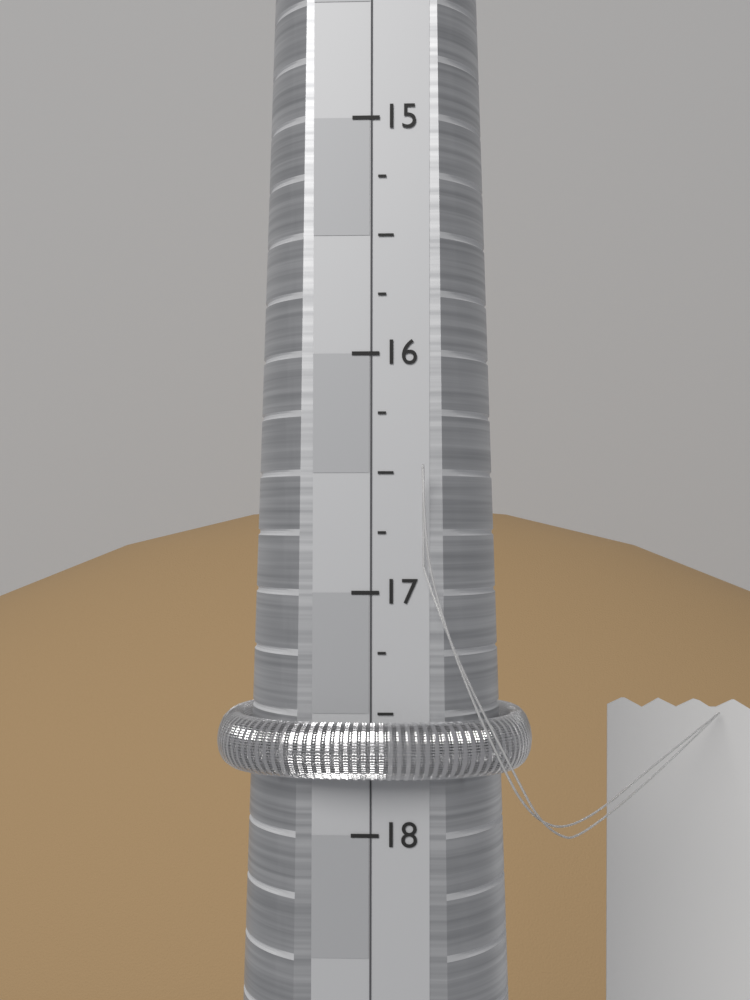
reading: 17.75 (no unit)
